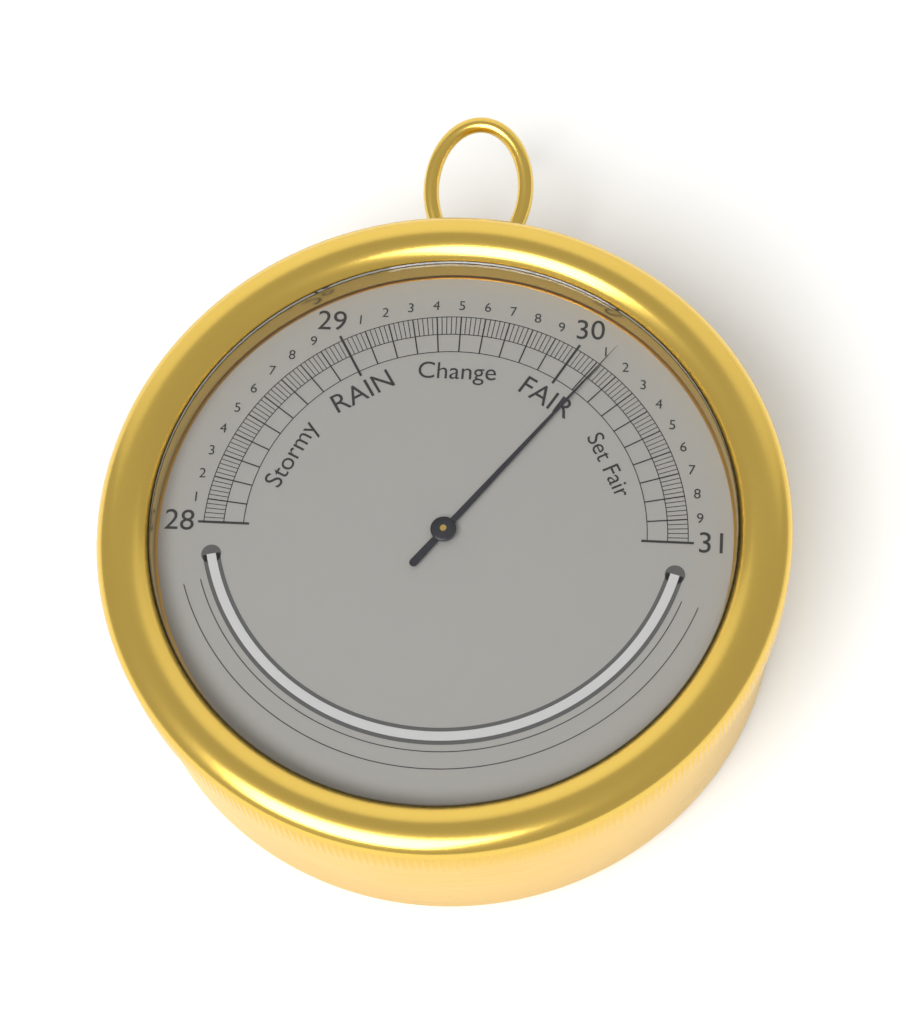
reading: 30.12 inHg
